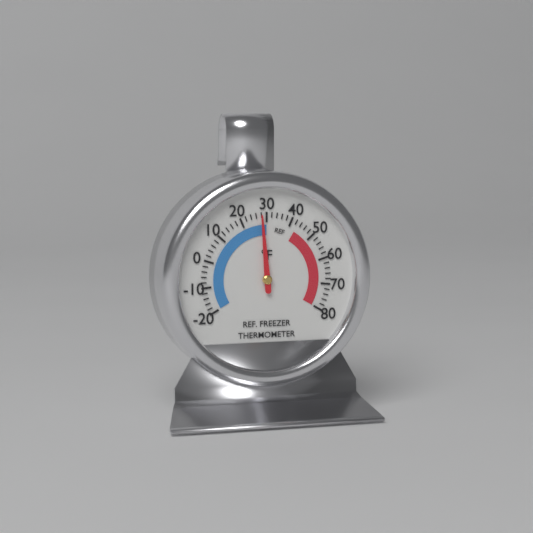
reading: 28 °F
